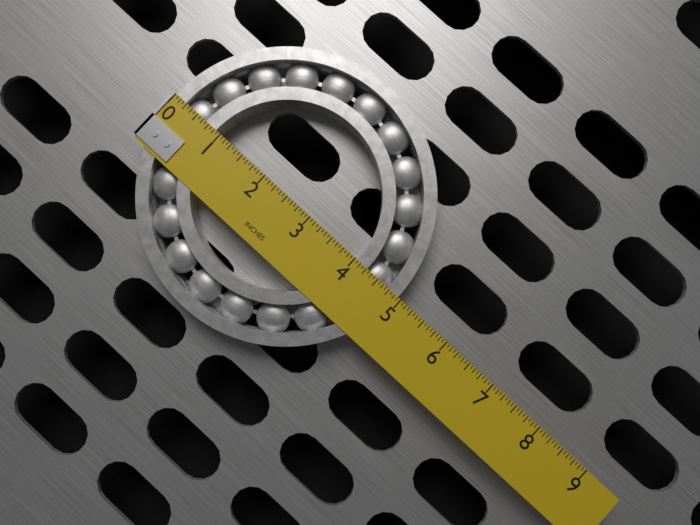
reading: 4.9375 in
